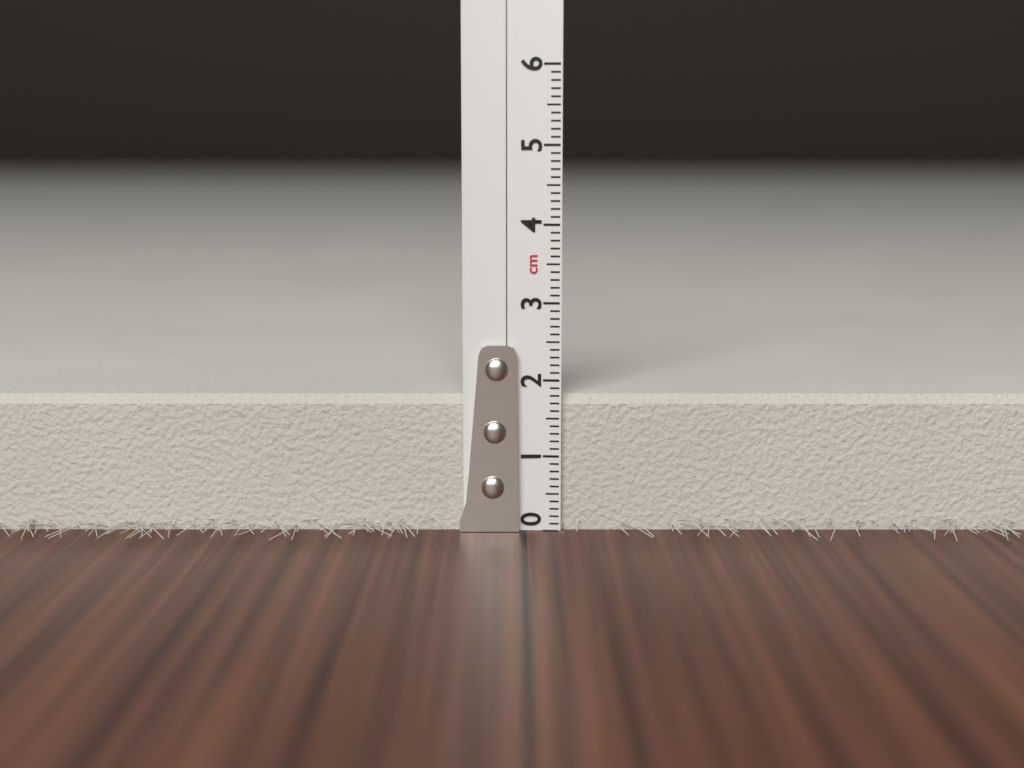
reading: 1.8 cm
